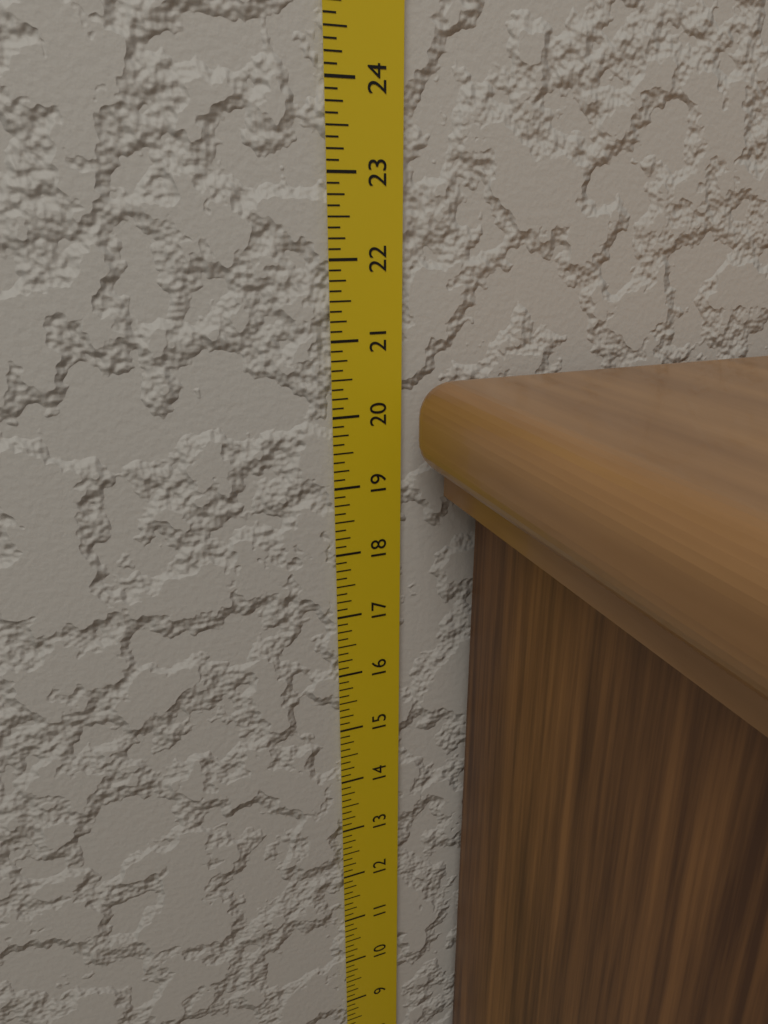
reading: 20.500 in
